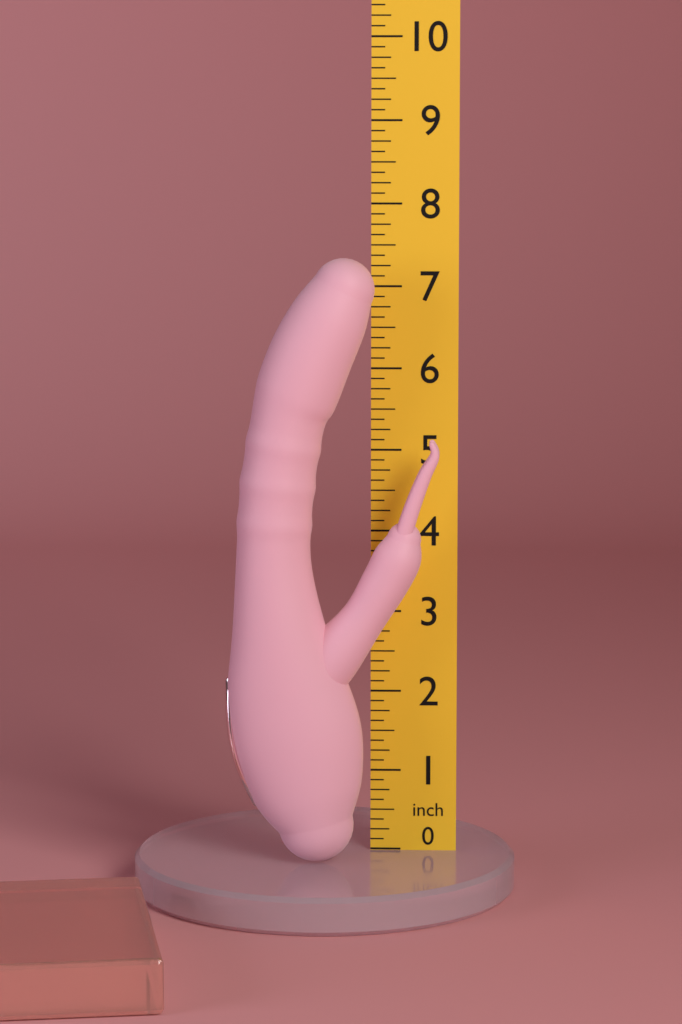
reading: 7.375 inch
